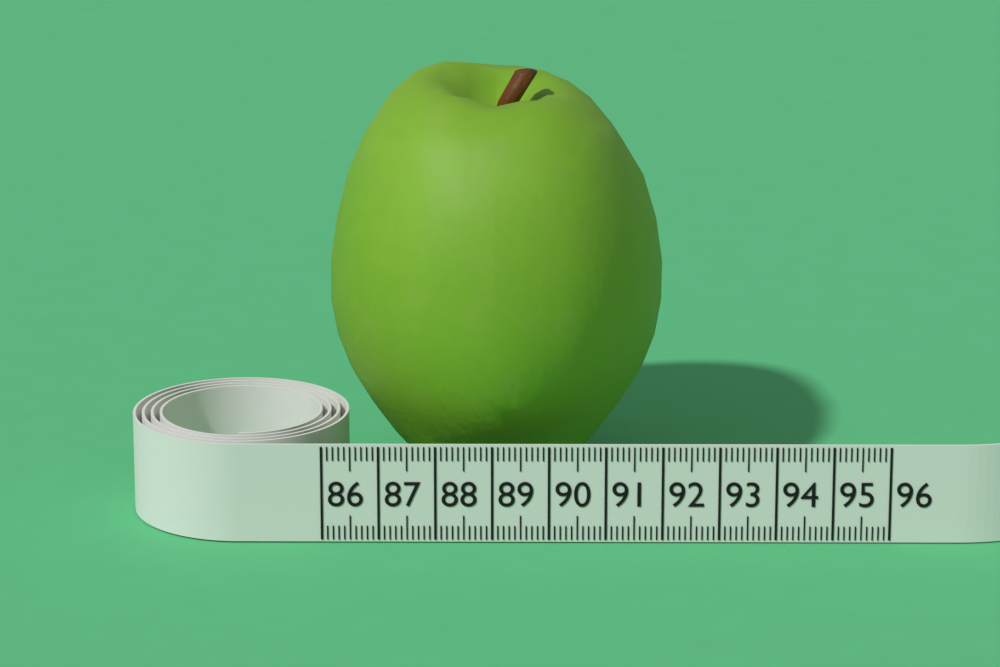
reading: 92.1 (no unit)
